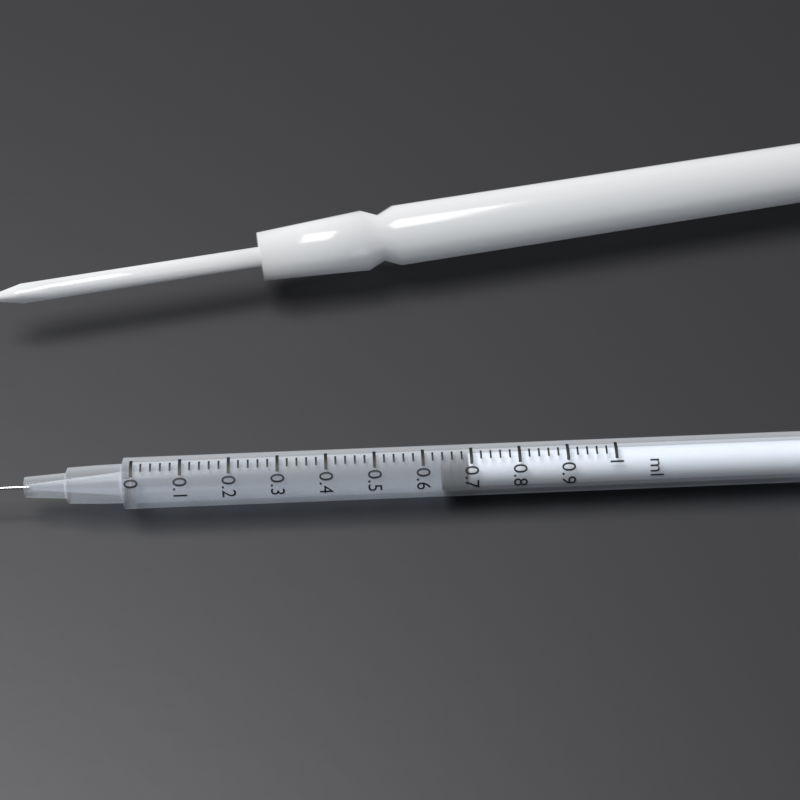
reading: 0.64 ml
